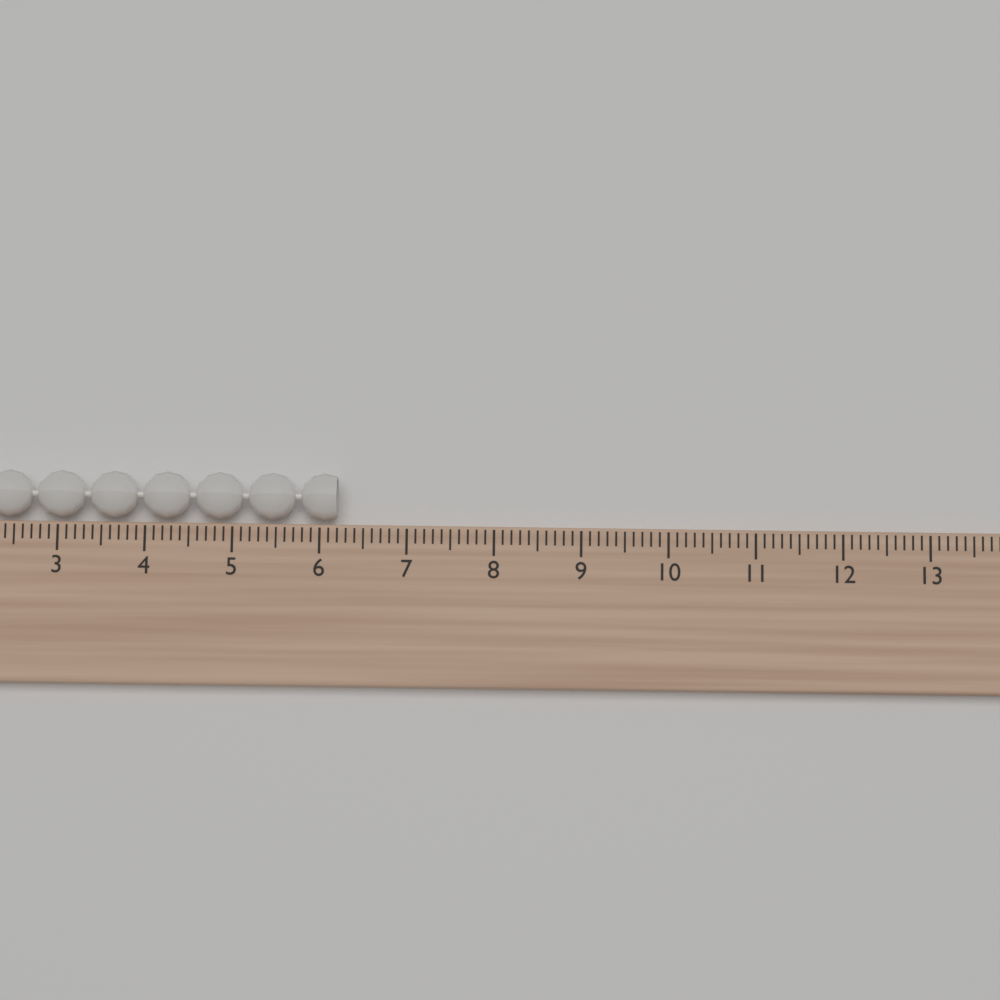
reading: 6.2 (no unit)
